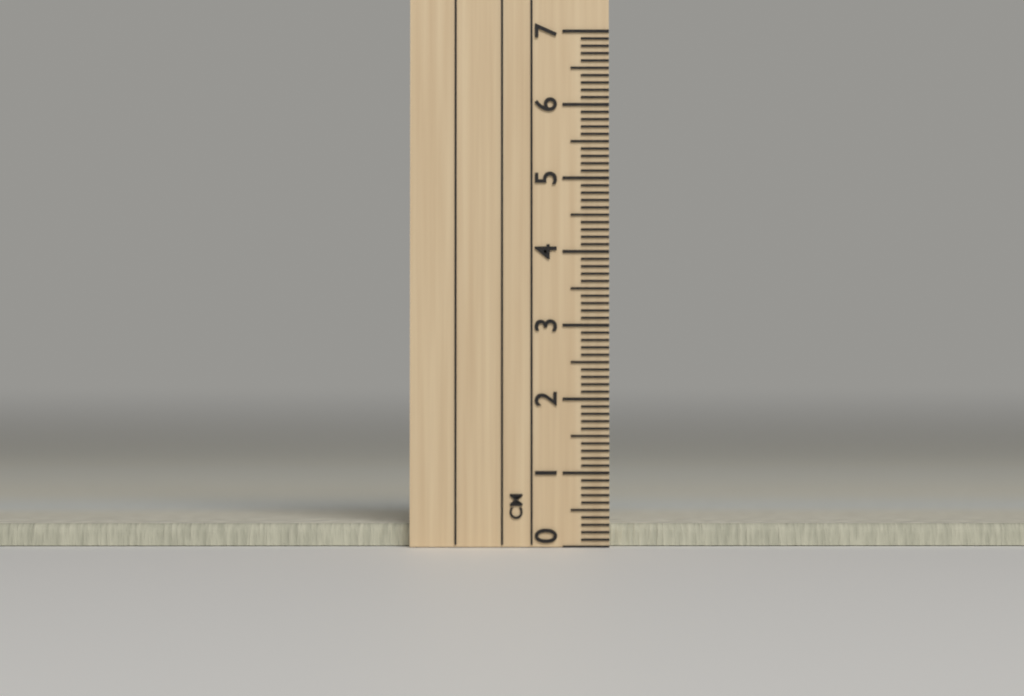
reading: 0.3 cm
